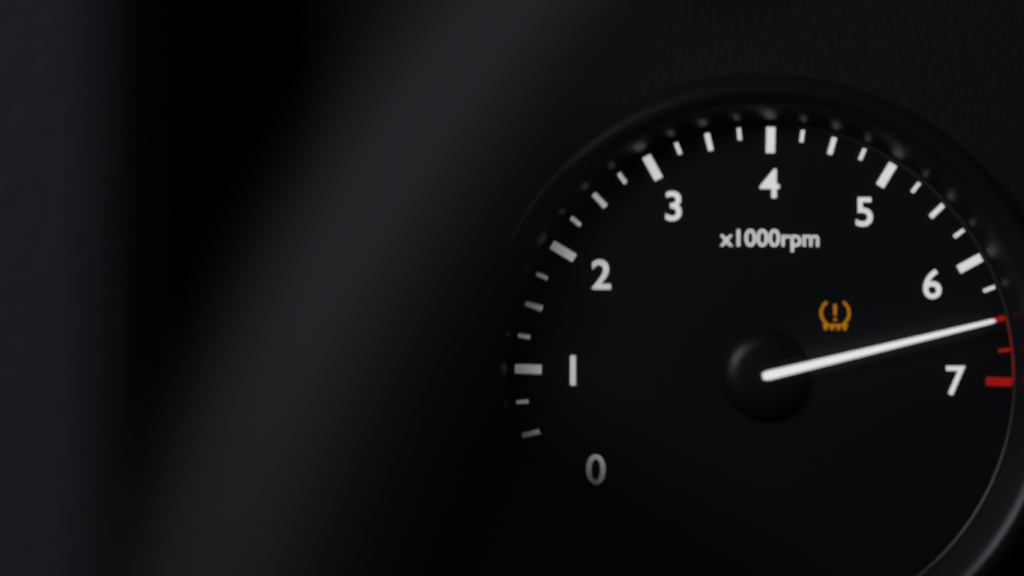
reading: 6500 rpm
